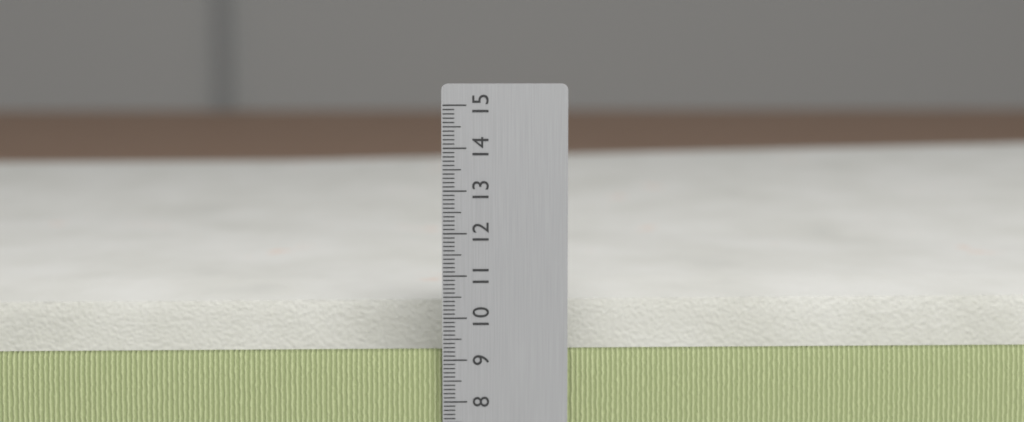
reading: 9.9 (no unit)
